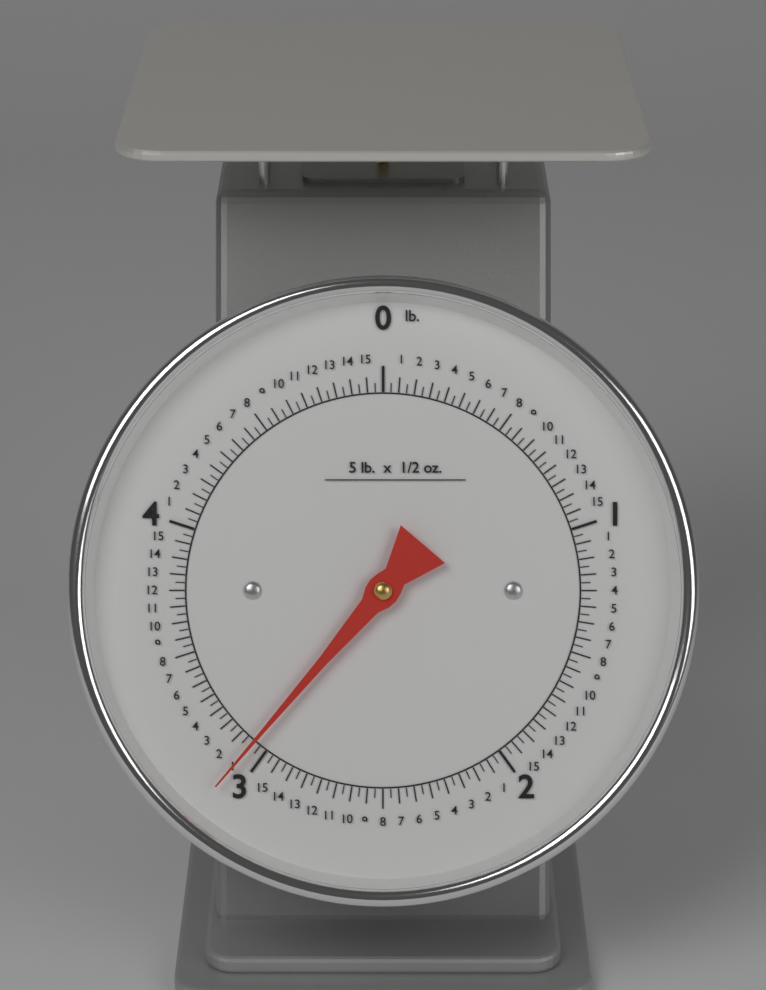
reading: 3.06250 lb
